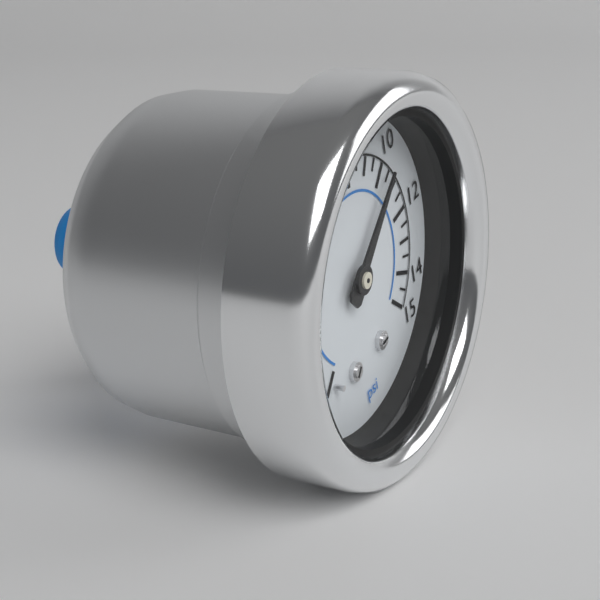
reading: 10.5 psi
